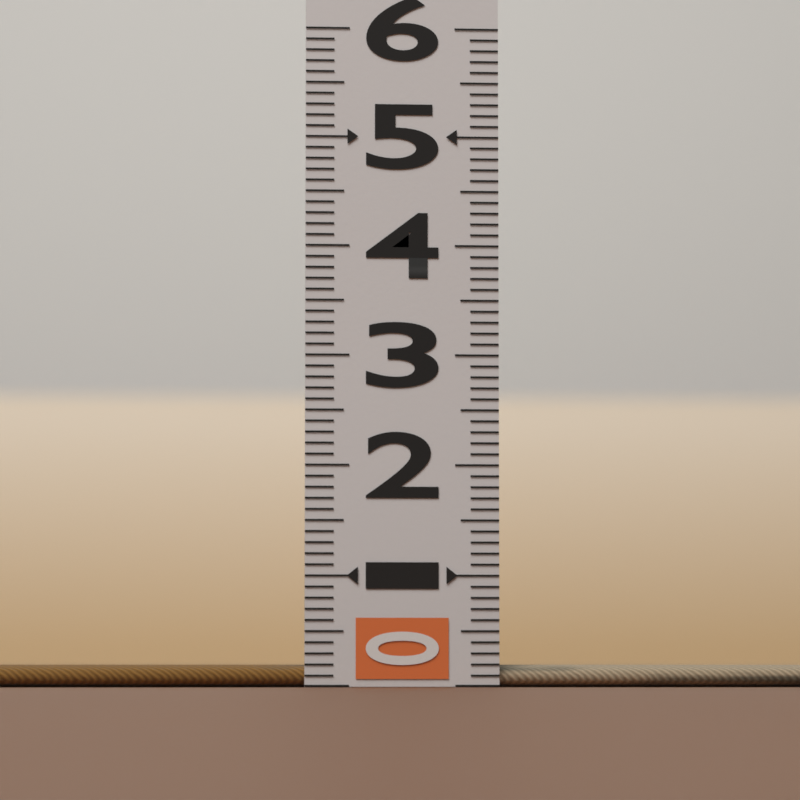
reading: 0.2 (no unit)
